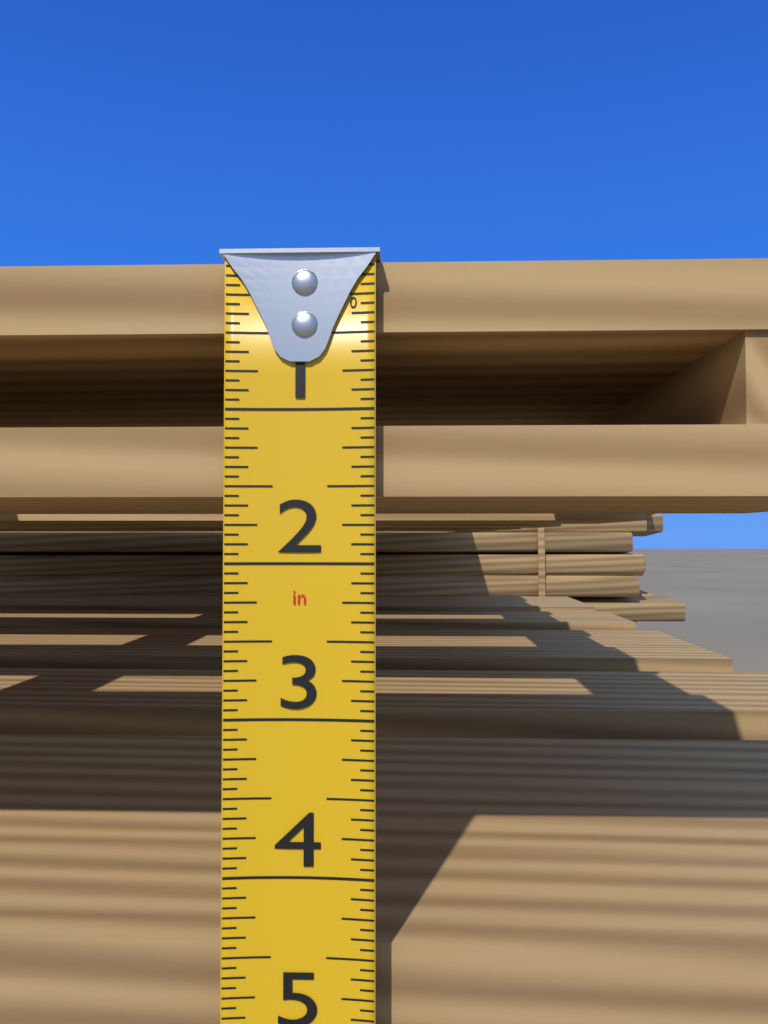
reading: 1.5625 in
